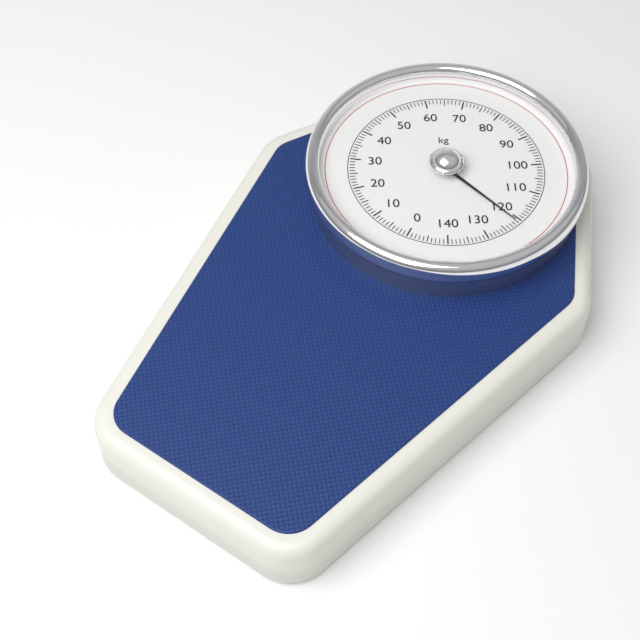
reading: 121 kg
